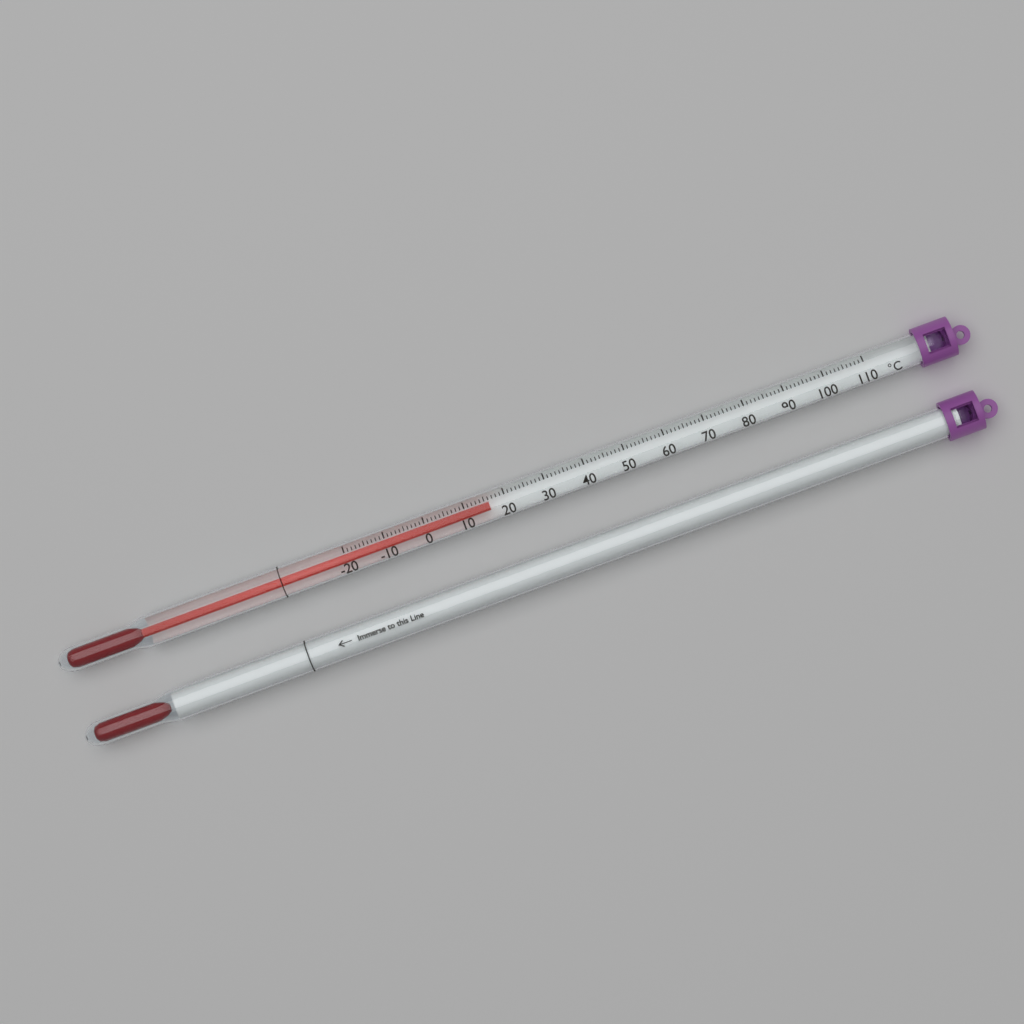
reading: 16 °C
